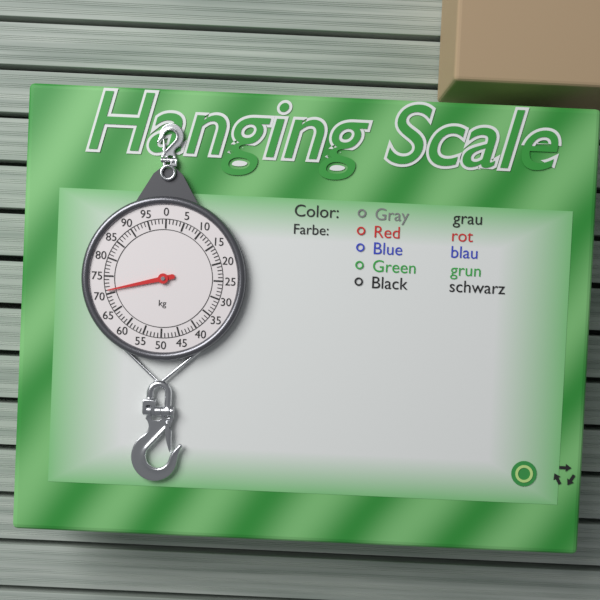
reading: 71 kg
